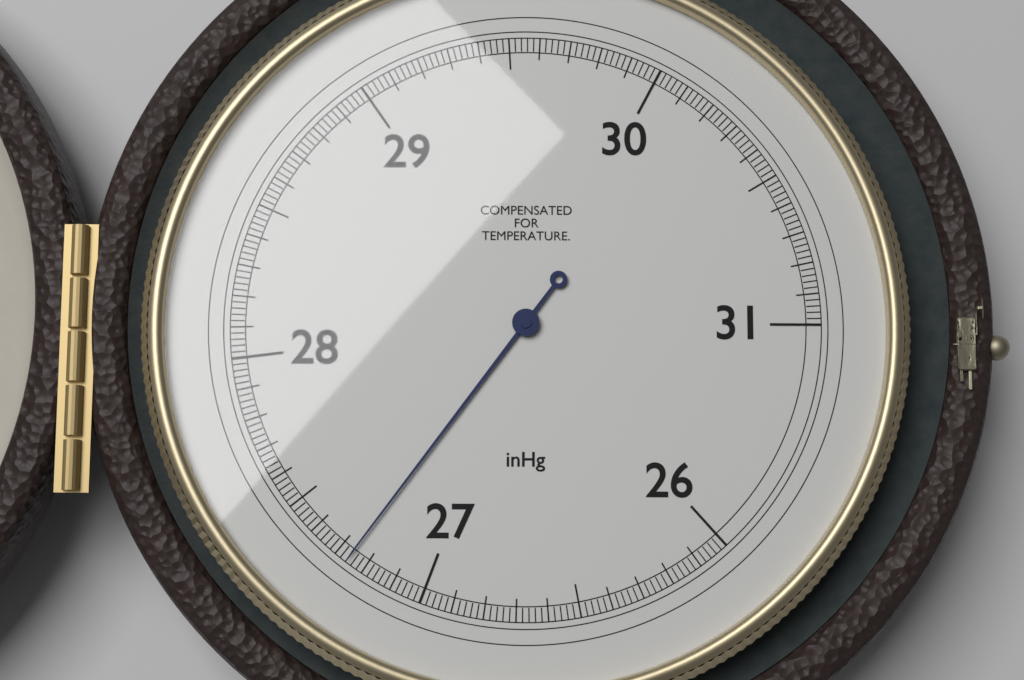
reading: 27.26 inHg
